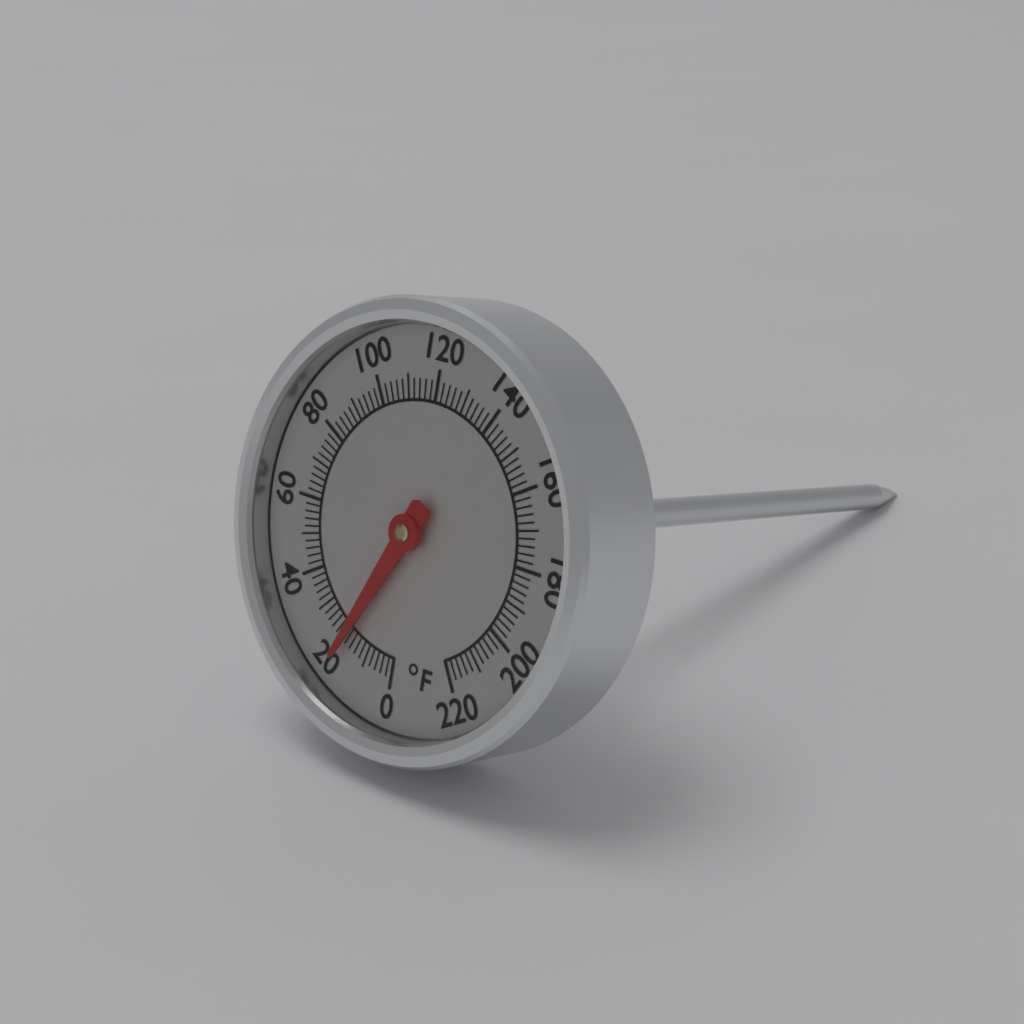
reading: 18 °F
